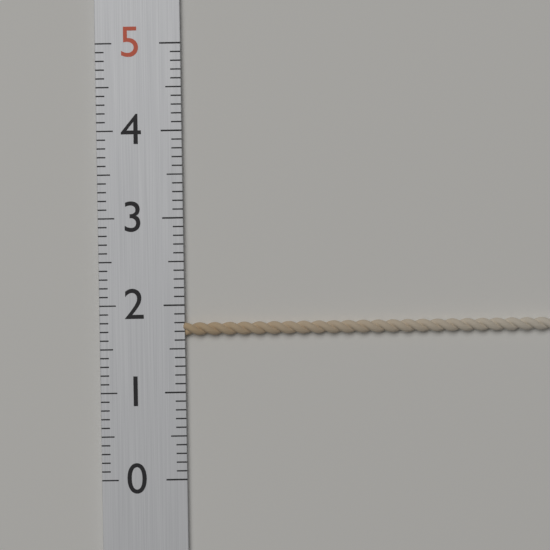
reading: 1.8 (no unit)
